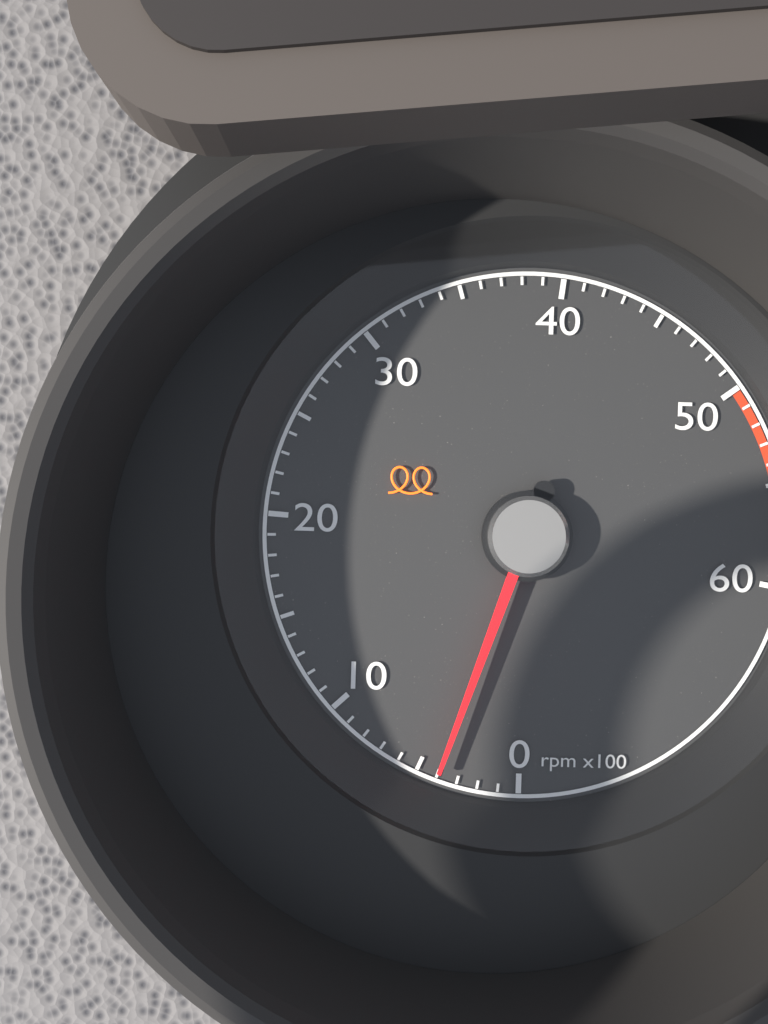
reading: 400 rpm
